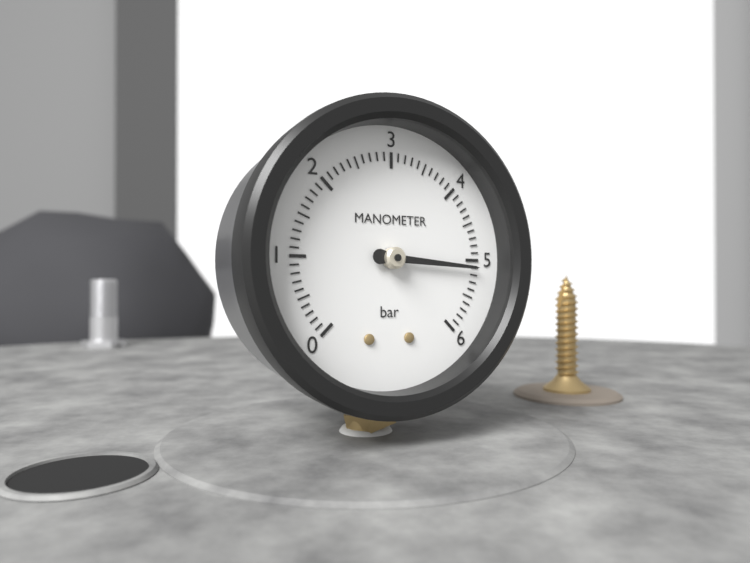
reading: 5.1 bar
